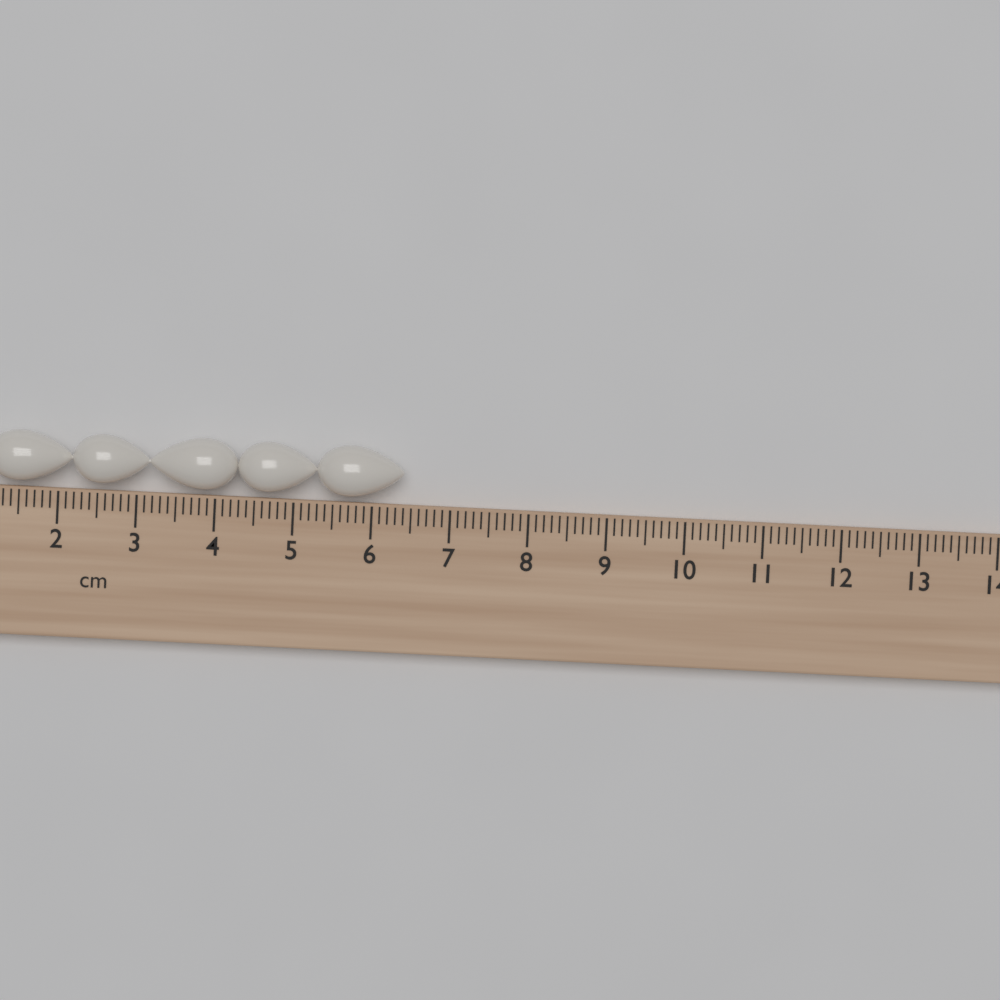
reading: 6.4 cm
